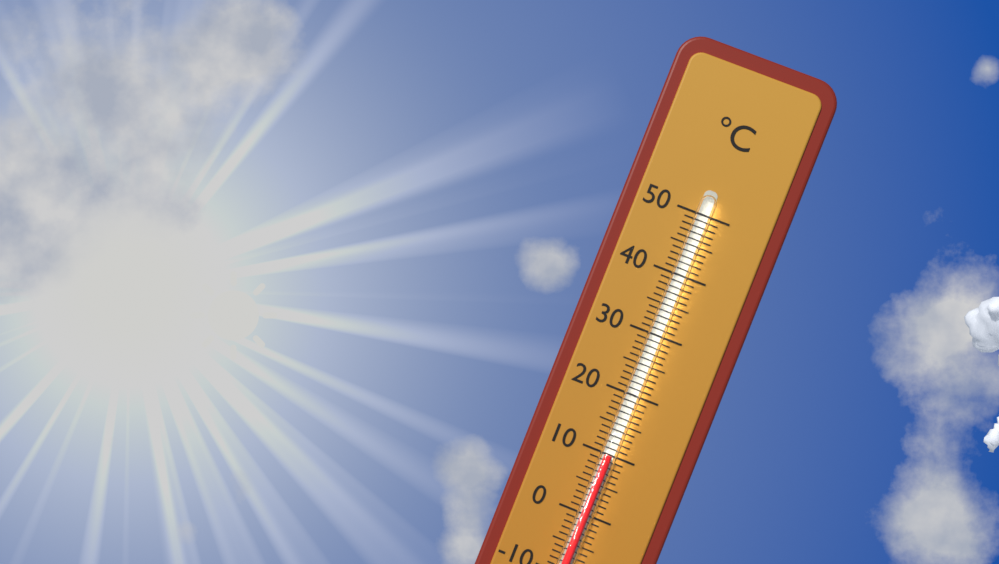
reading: 10 °C
